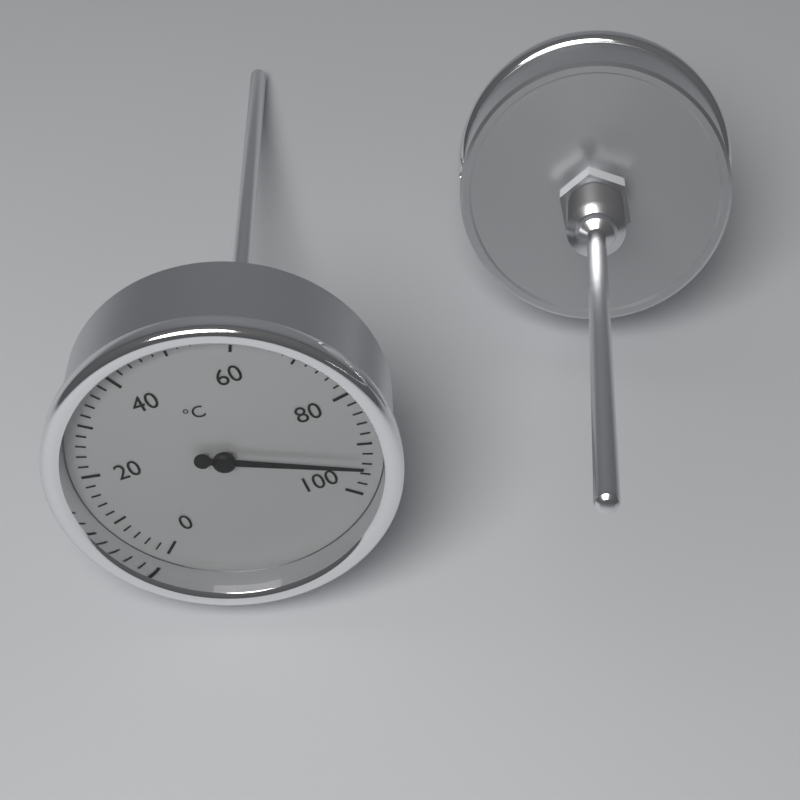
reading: 94 °C
